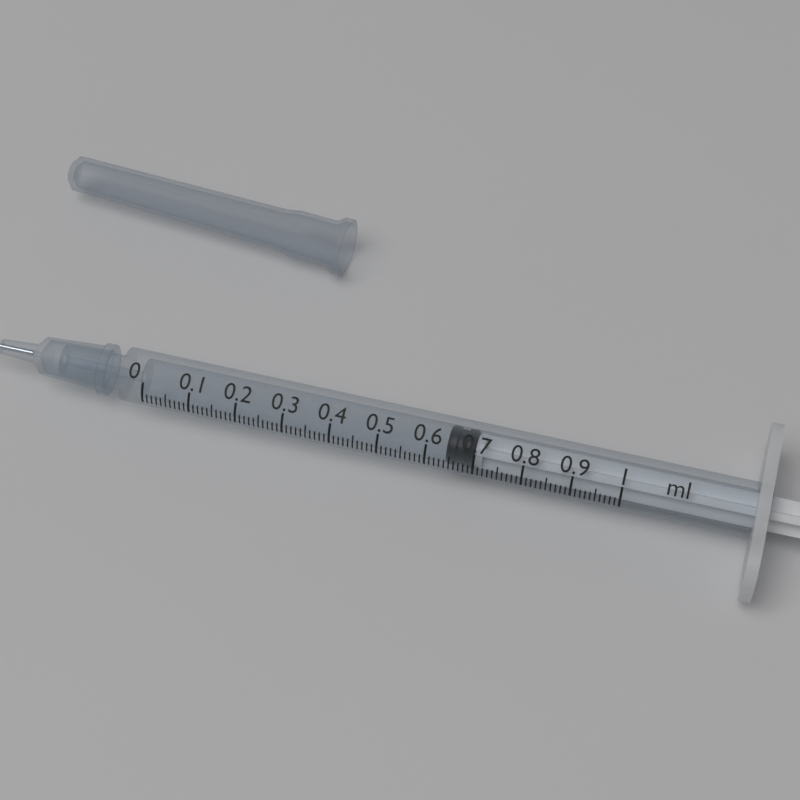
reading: 0.64 ml
